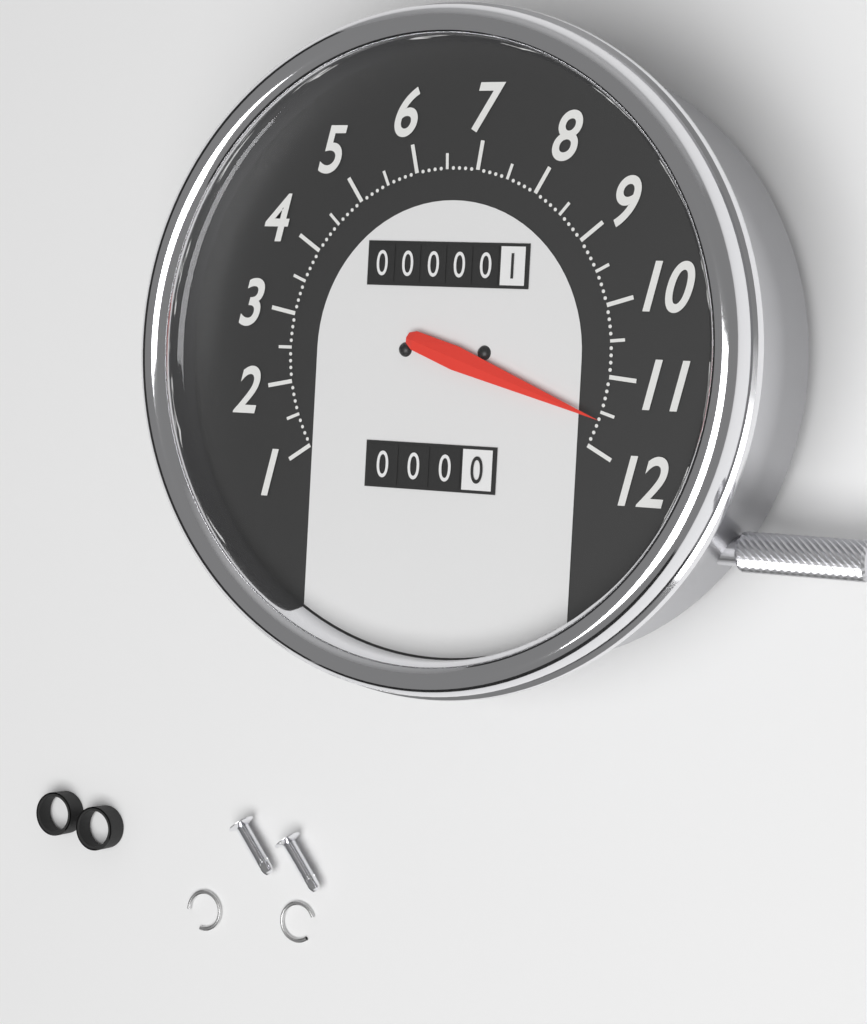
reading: 11.6 (no unit)
